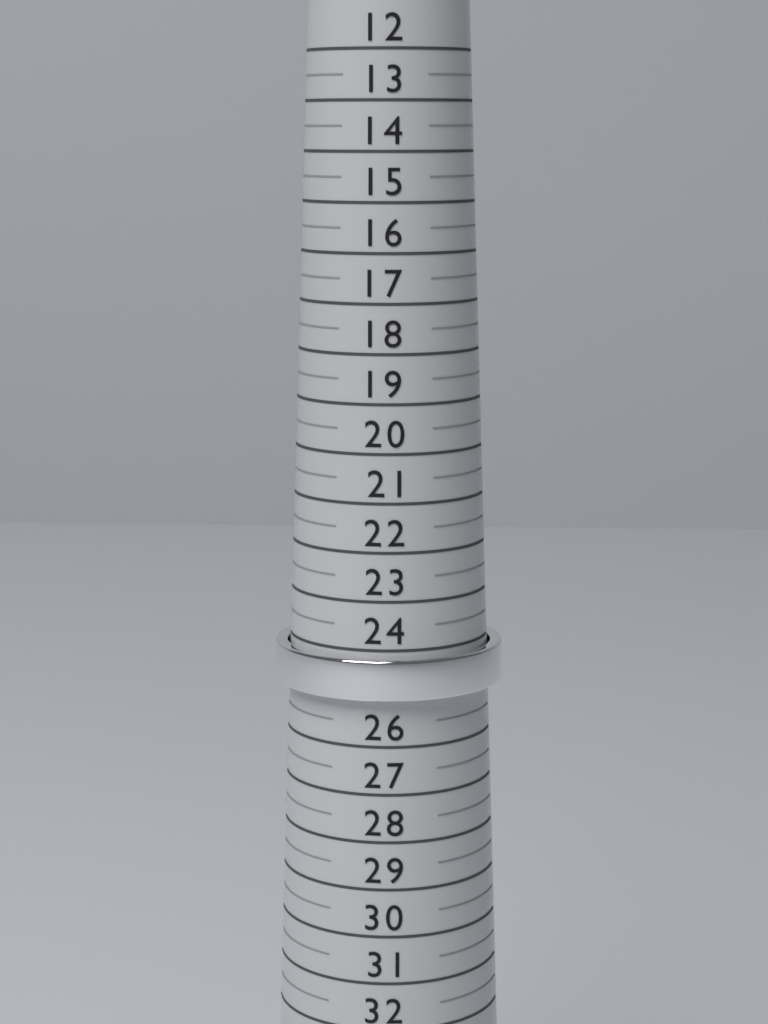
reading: 25.0 (no unit)
